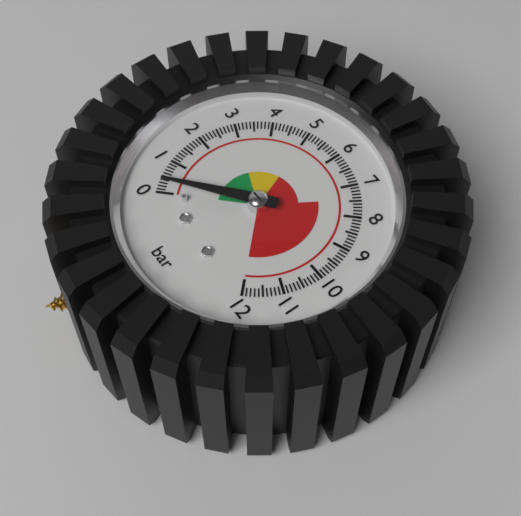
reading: 0.3 bar
